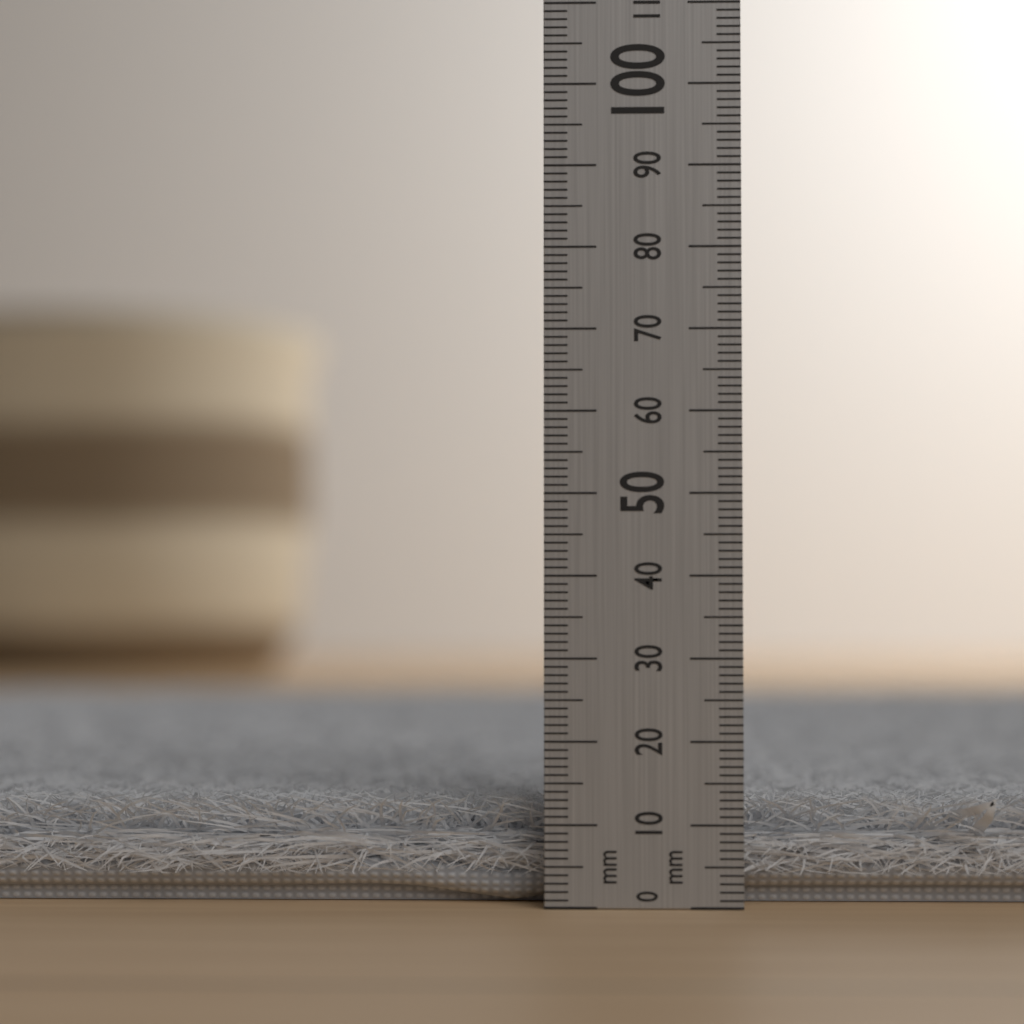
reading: 13 mm
